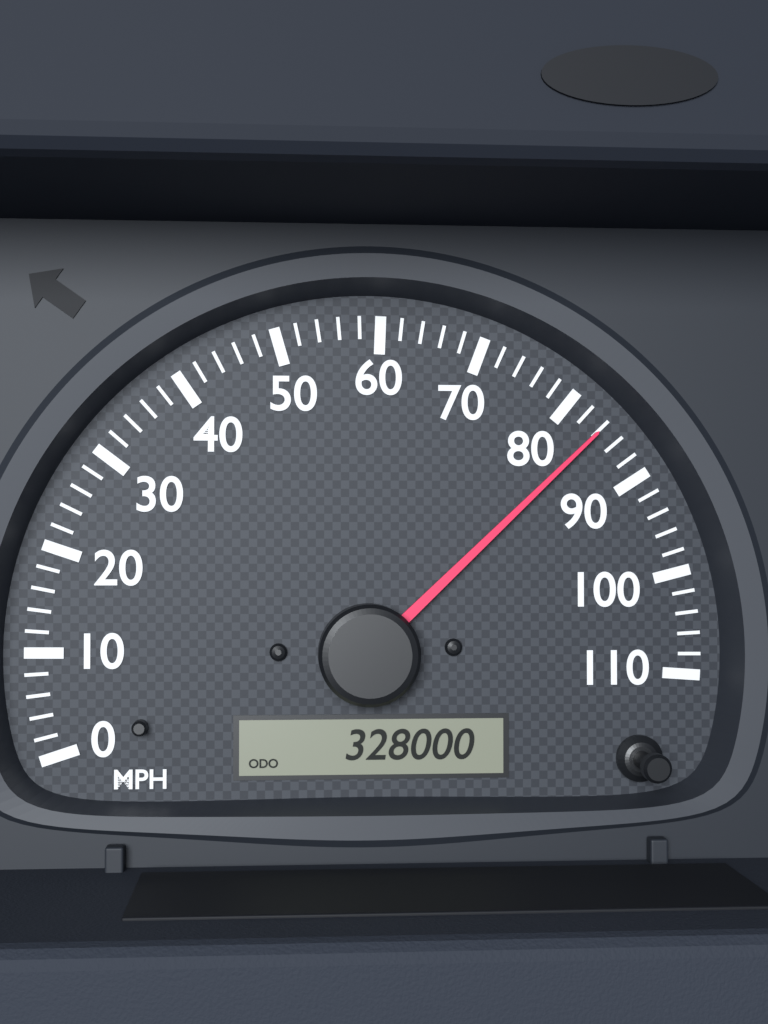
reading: 84 MPH
